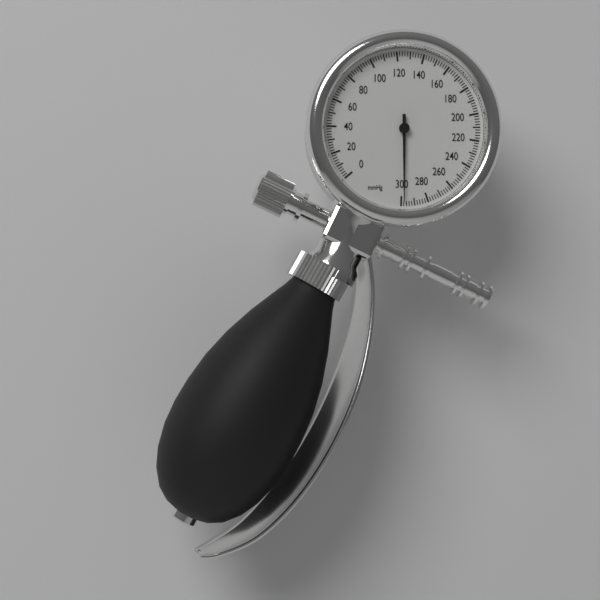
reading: 298 mmHg
